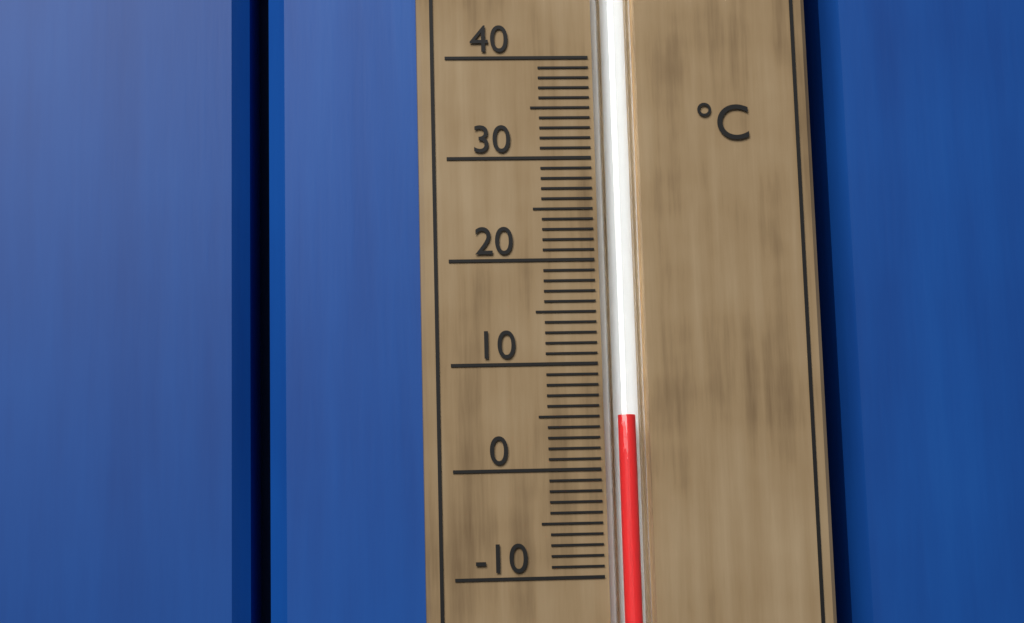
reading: 5 °C
